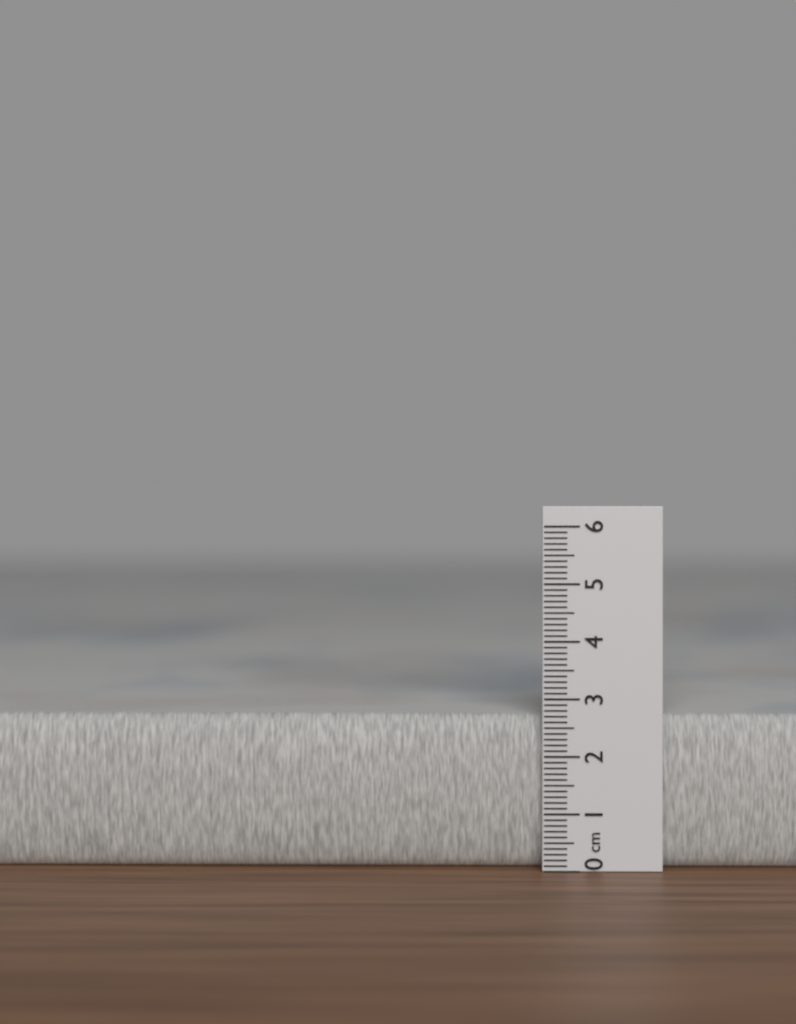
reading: 2.7 cm
